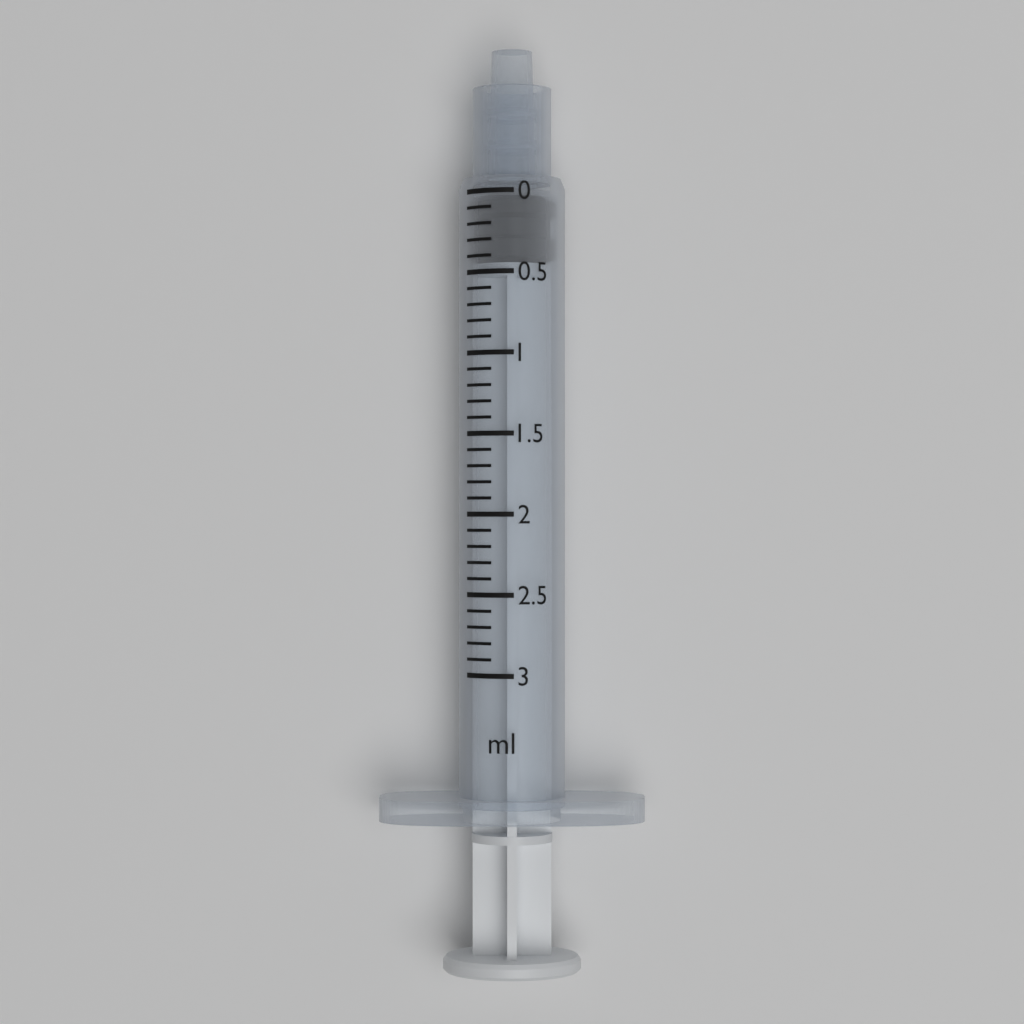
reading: 0.0 ml
